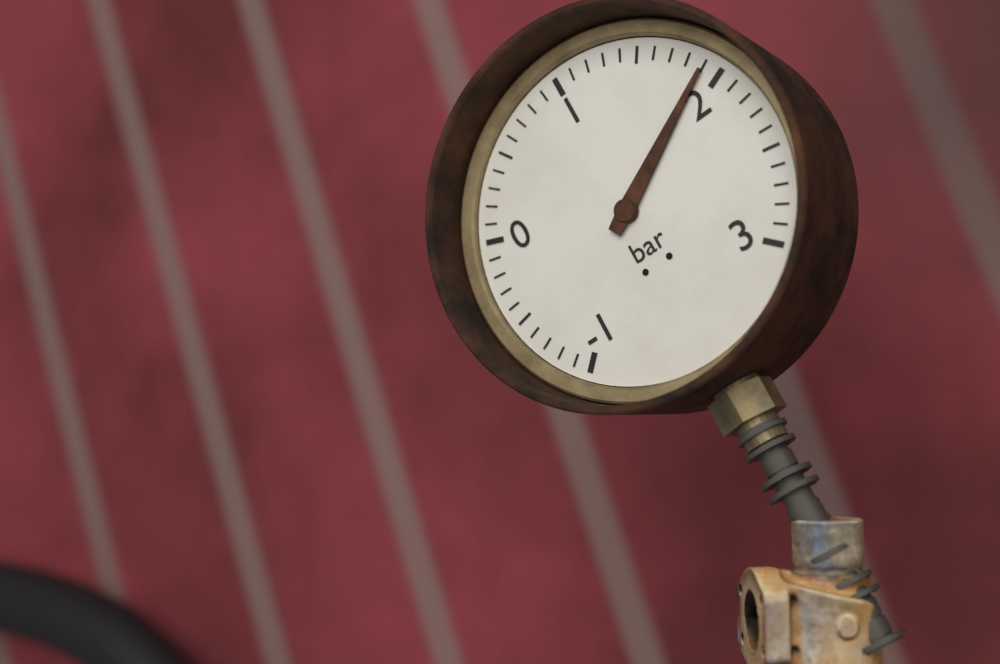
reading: 1.9 bar
